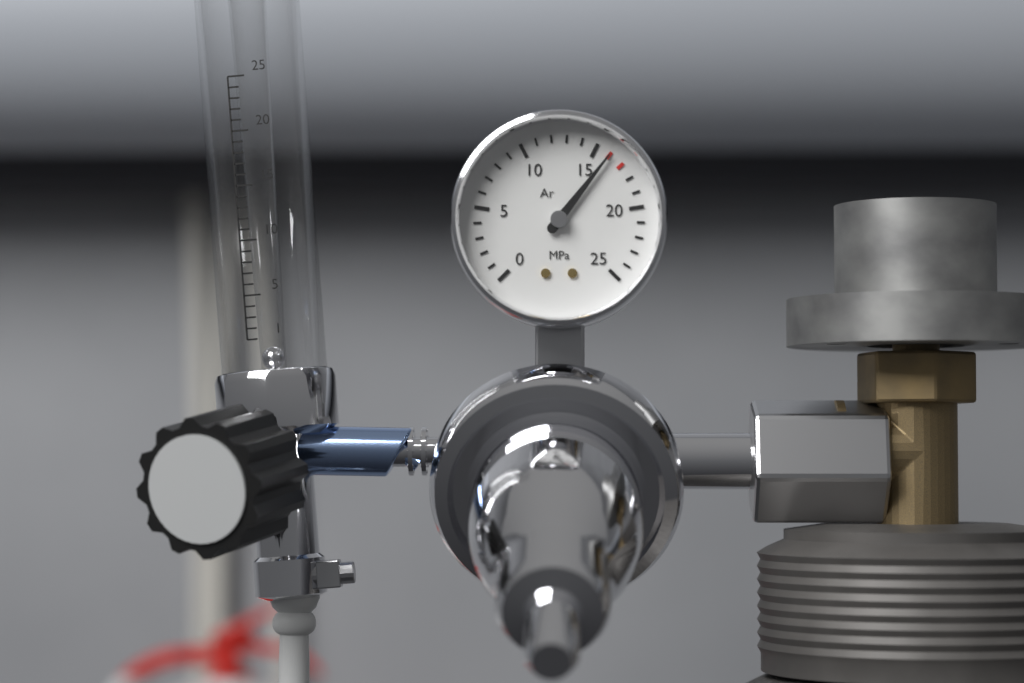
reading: 16 MPa
